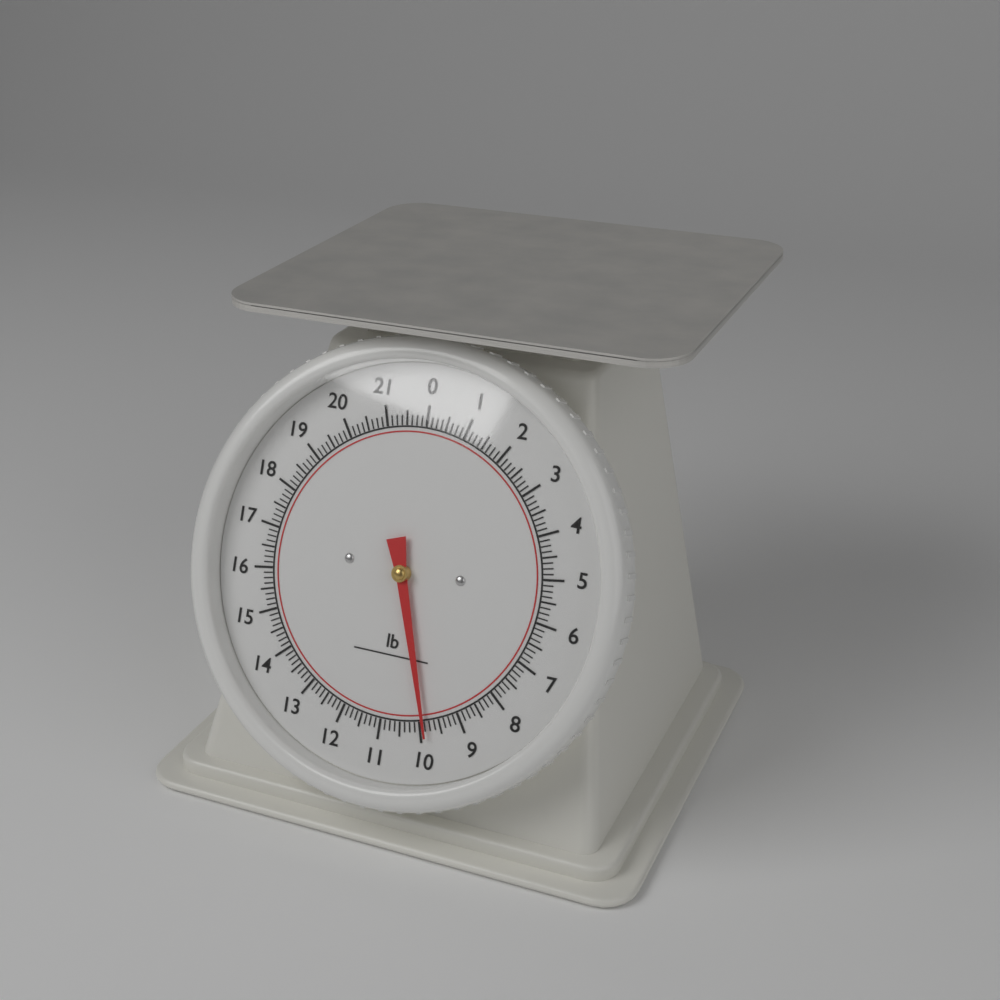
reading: 9.875 lb
